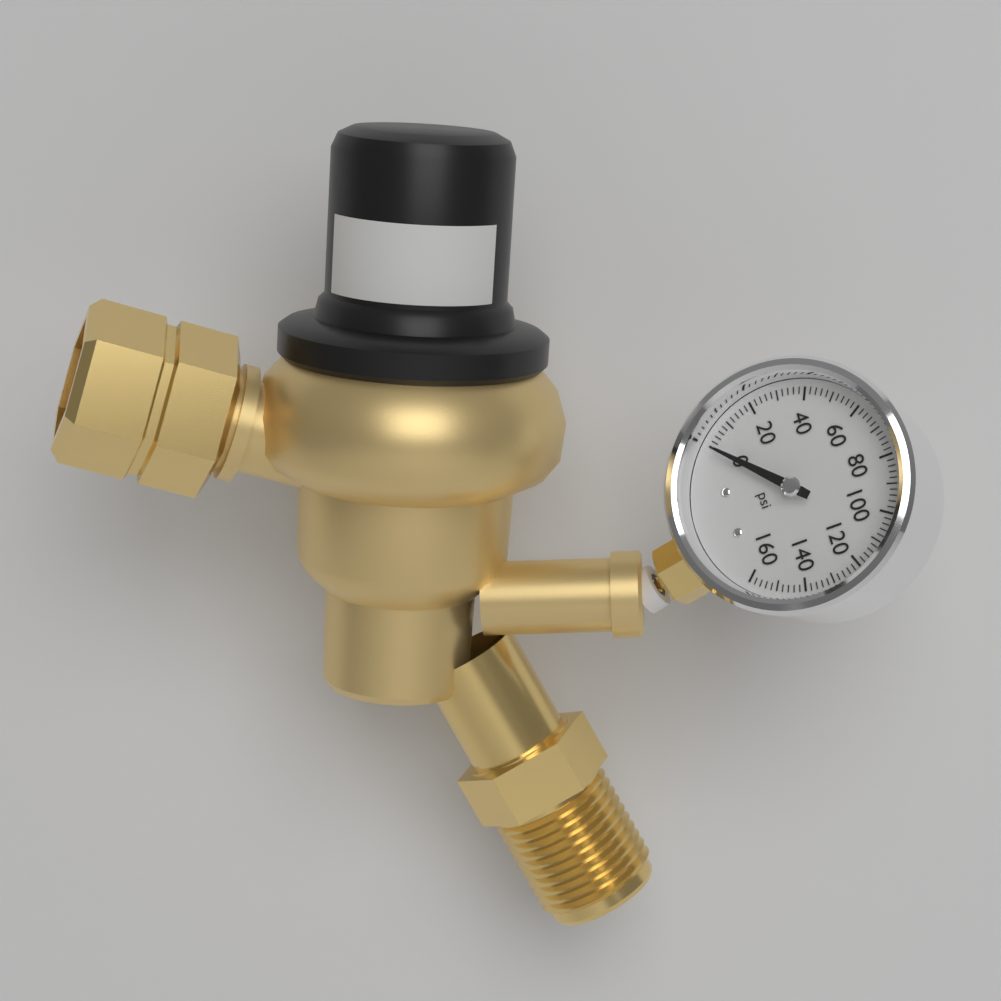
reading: 0 psi
